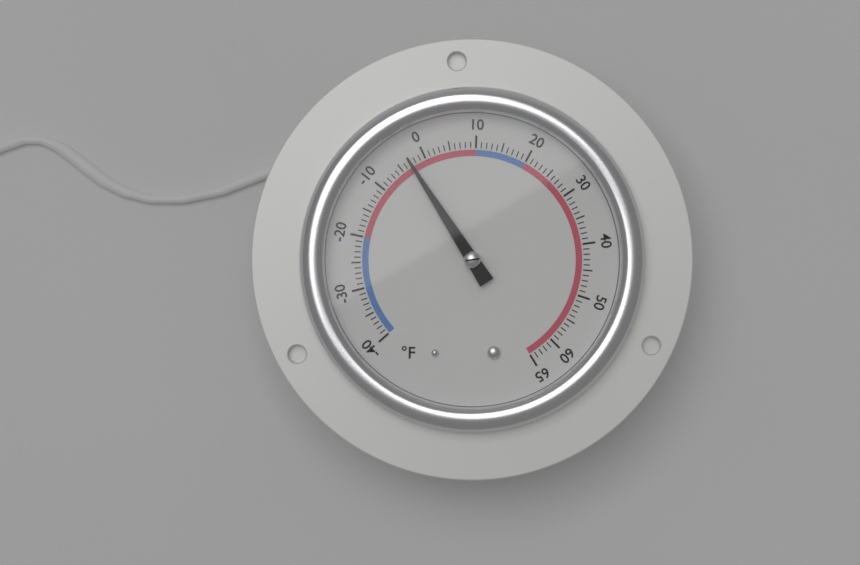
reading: -3 °F
